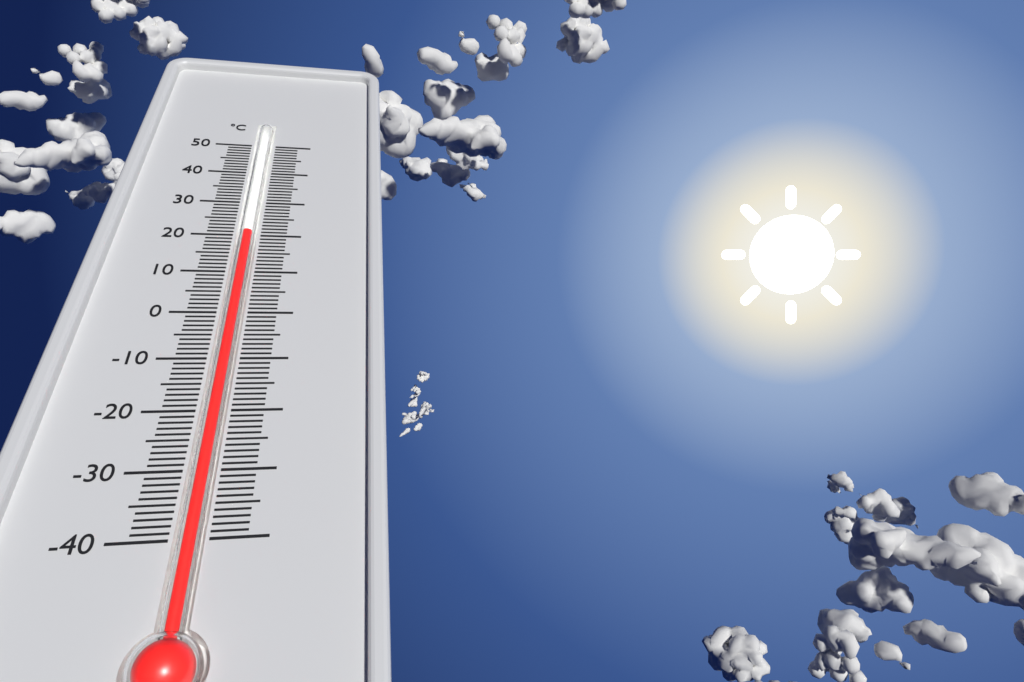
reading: 21 °C
